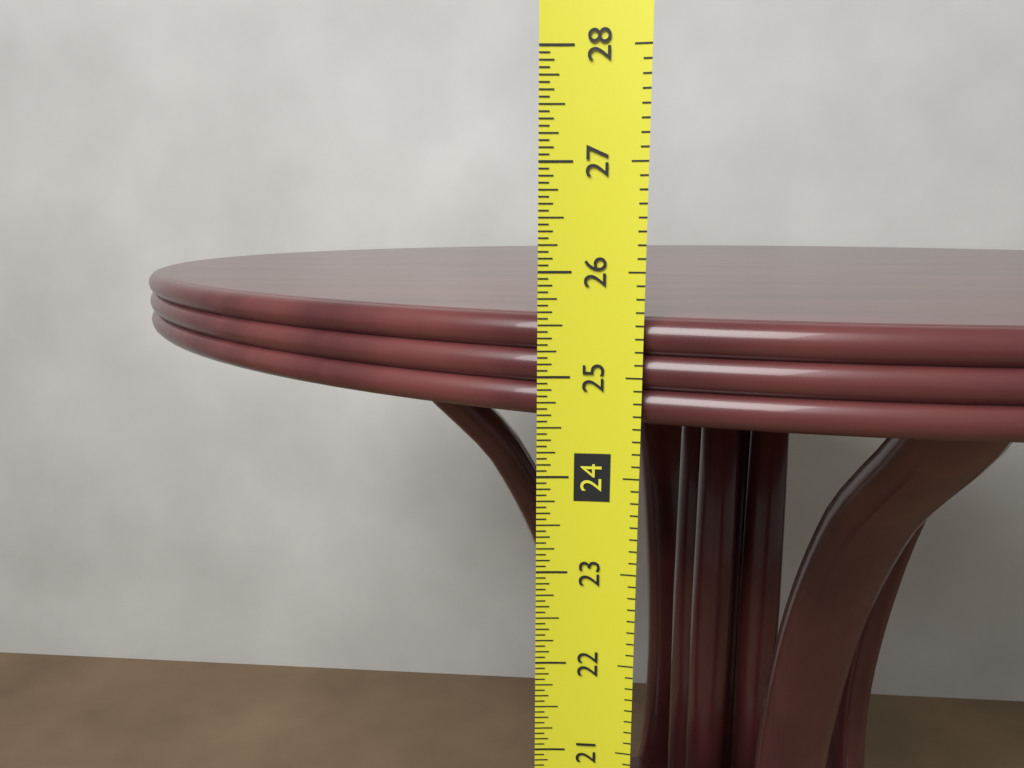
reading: 25.5625 in
